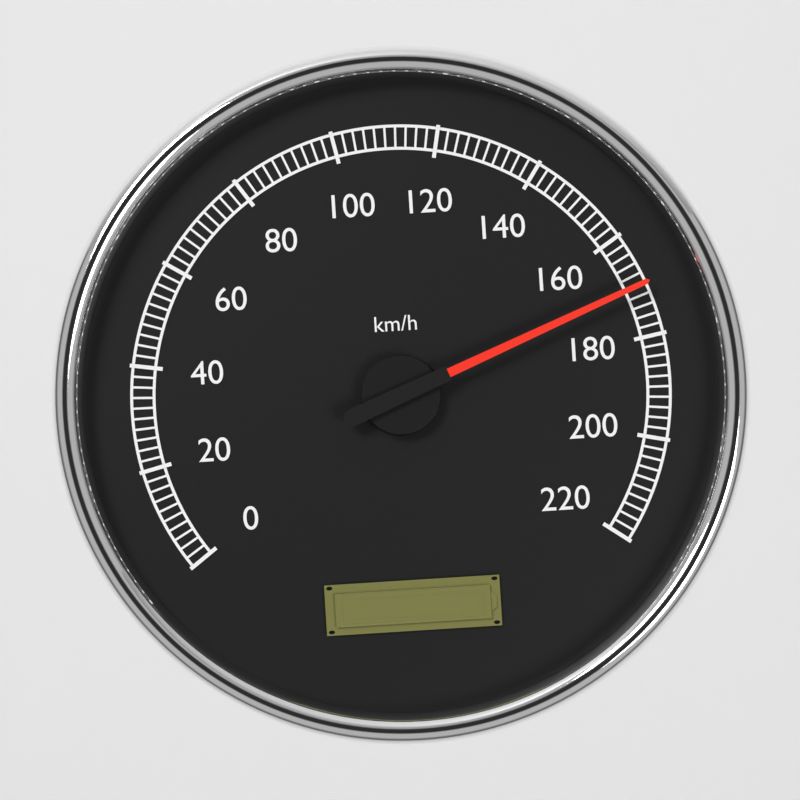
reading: 170 km/h
